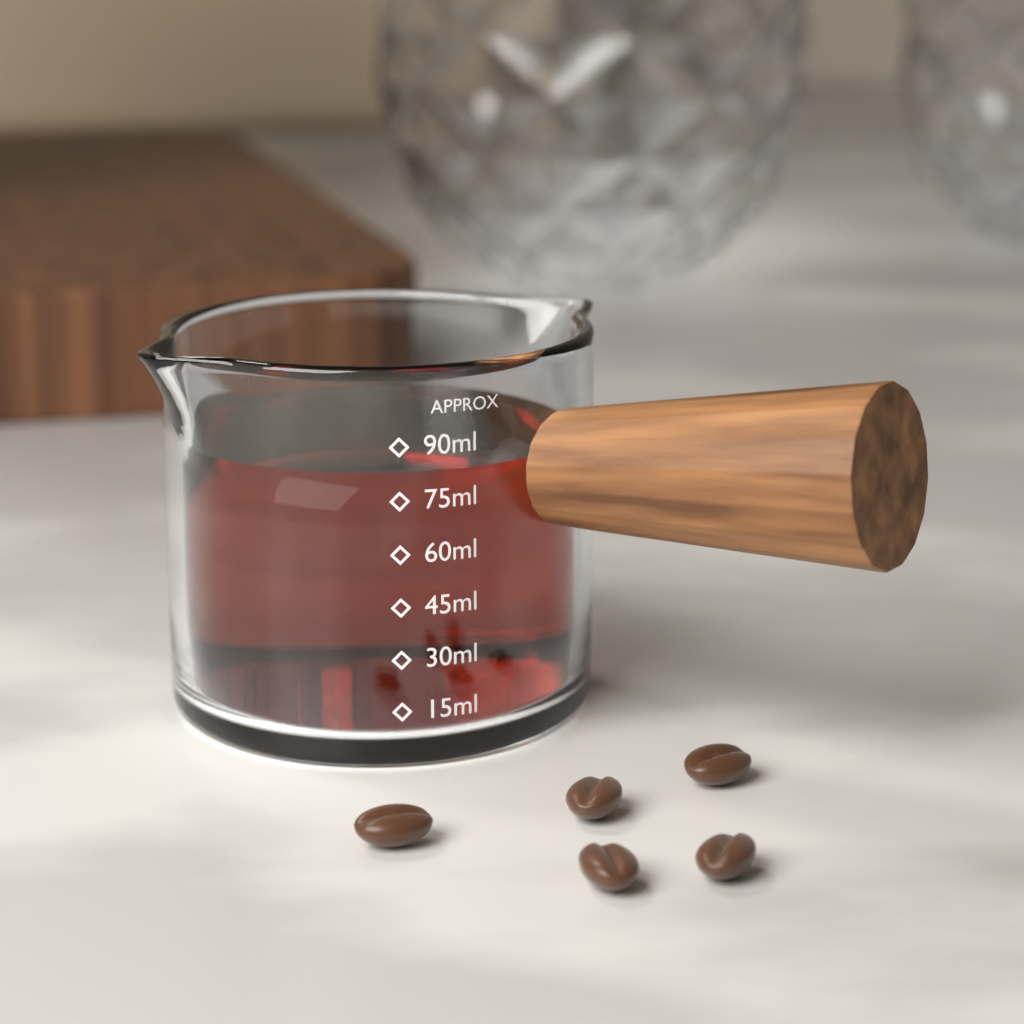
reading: 82 ml
